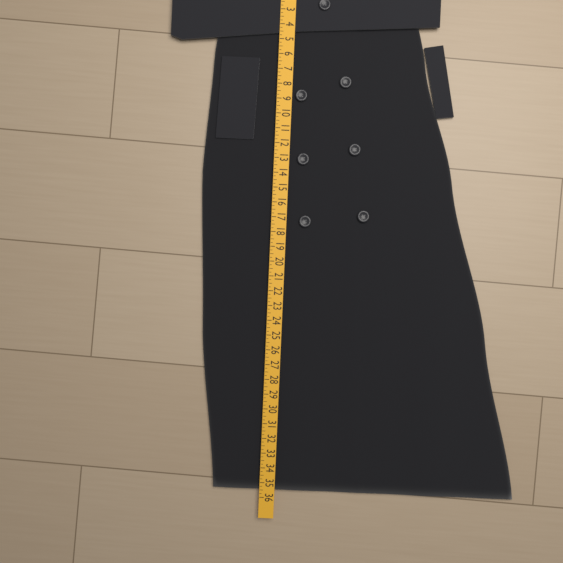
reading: 35.50 in
